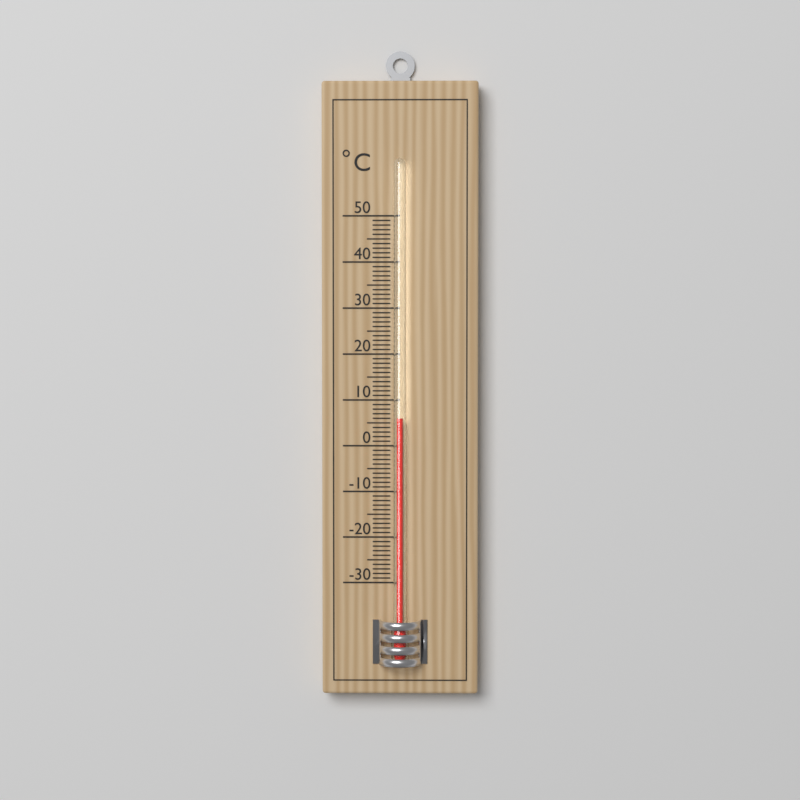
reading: 6 °C
